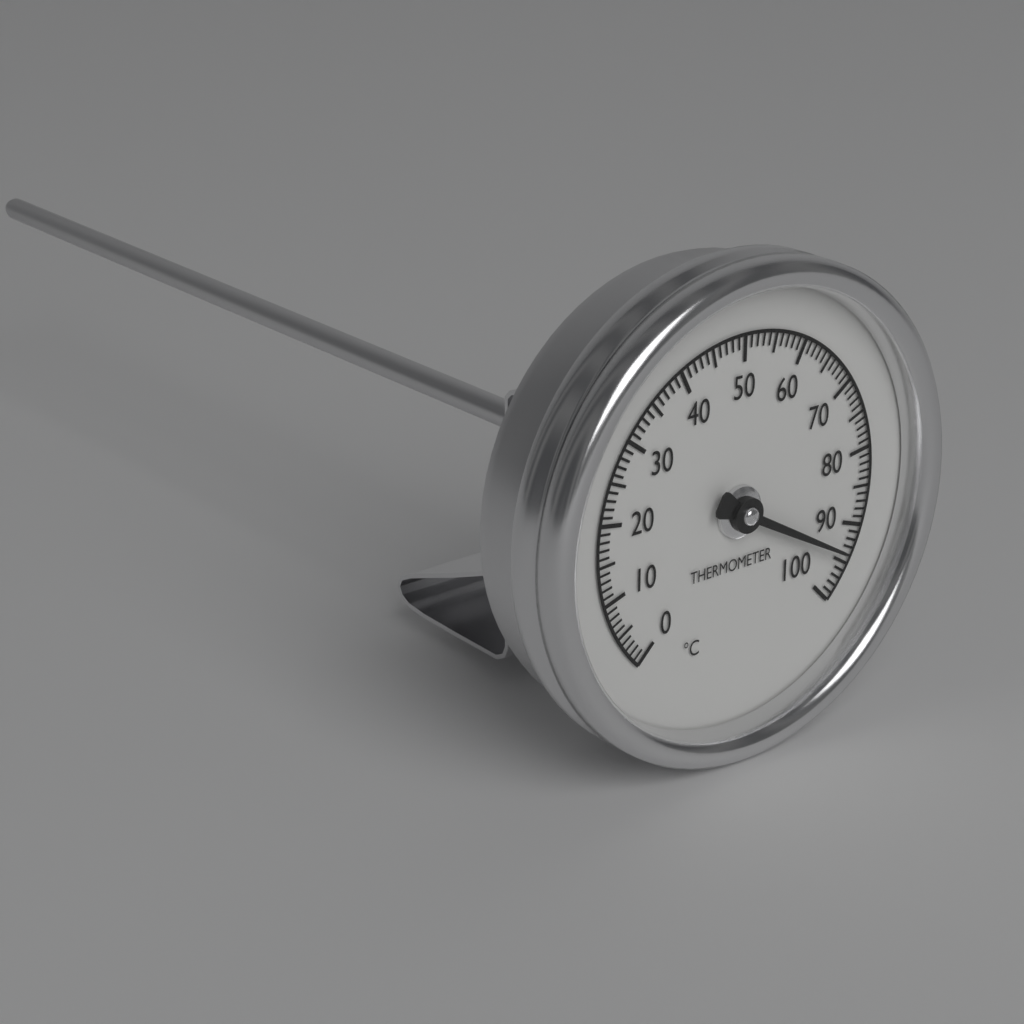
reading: 94 °C
